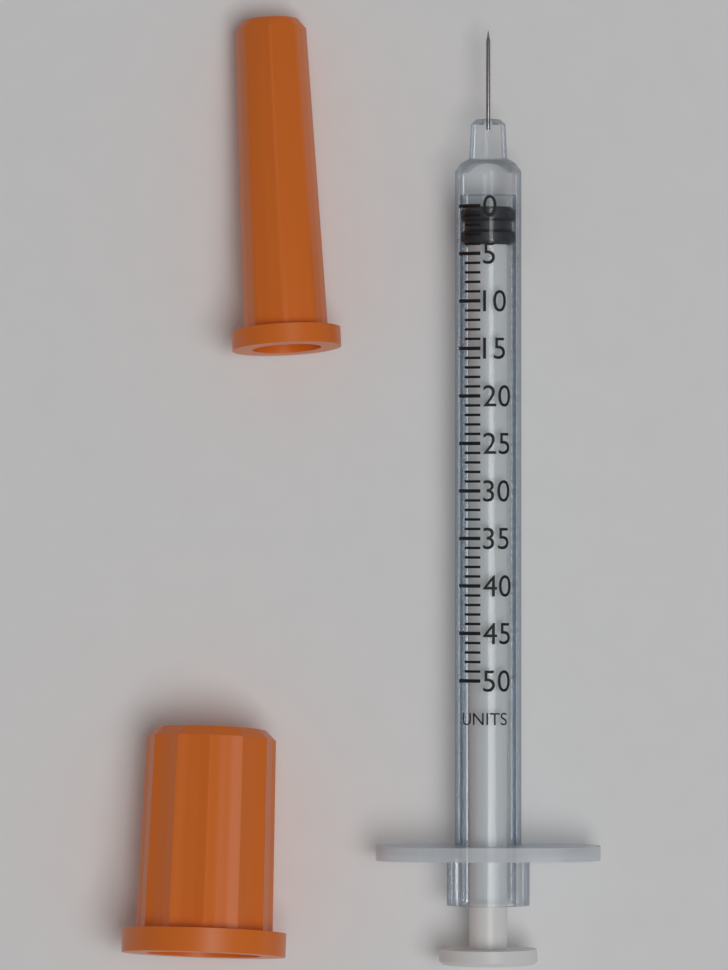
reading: 0 units
